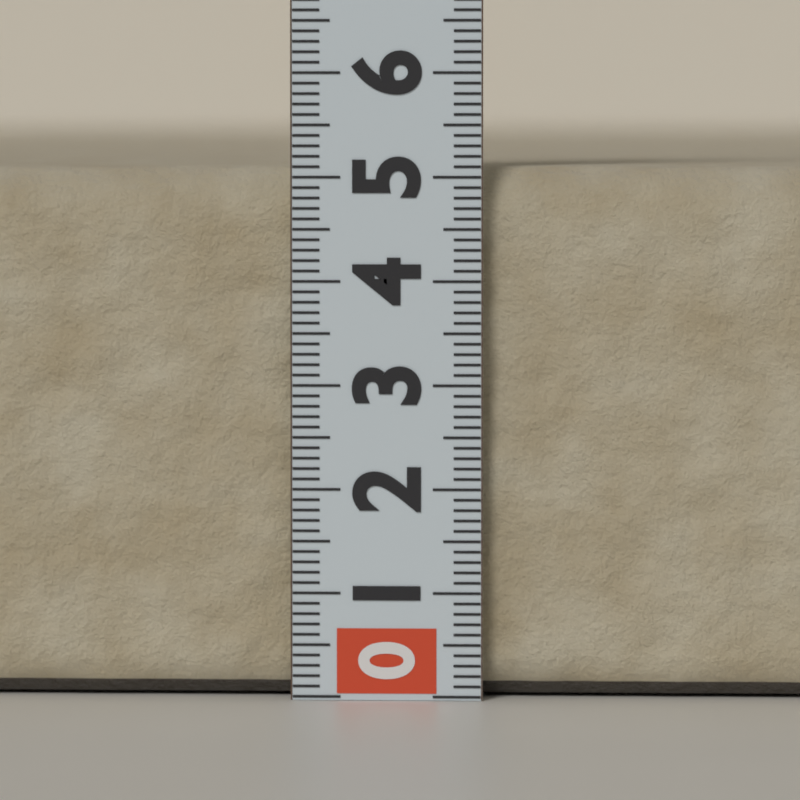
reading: 5.1 (no unit)
